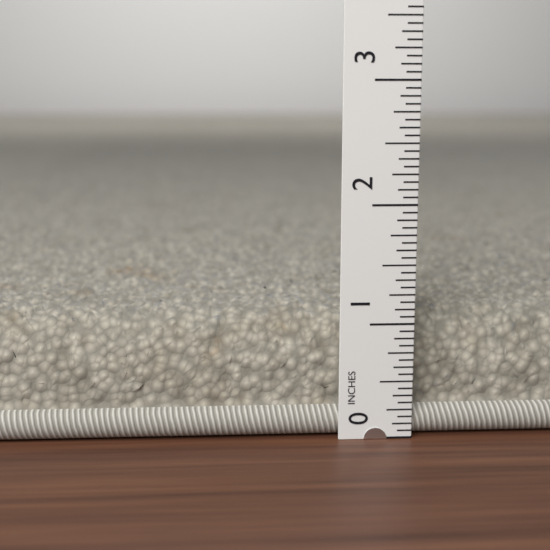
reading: 1.0625 in
